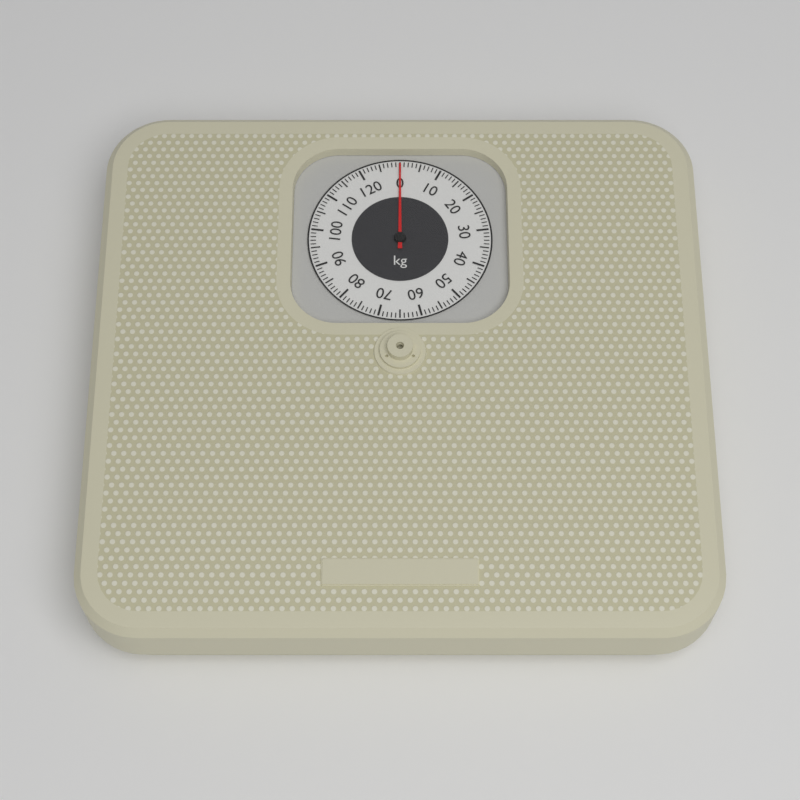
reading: 0 kg
